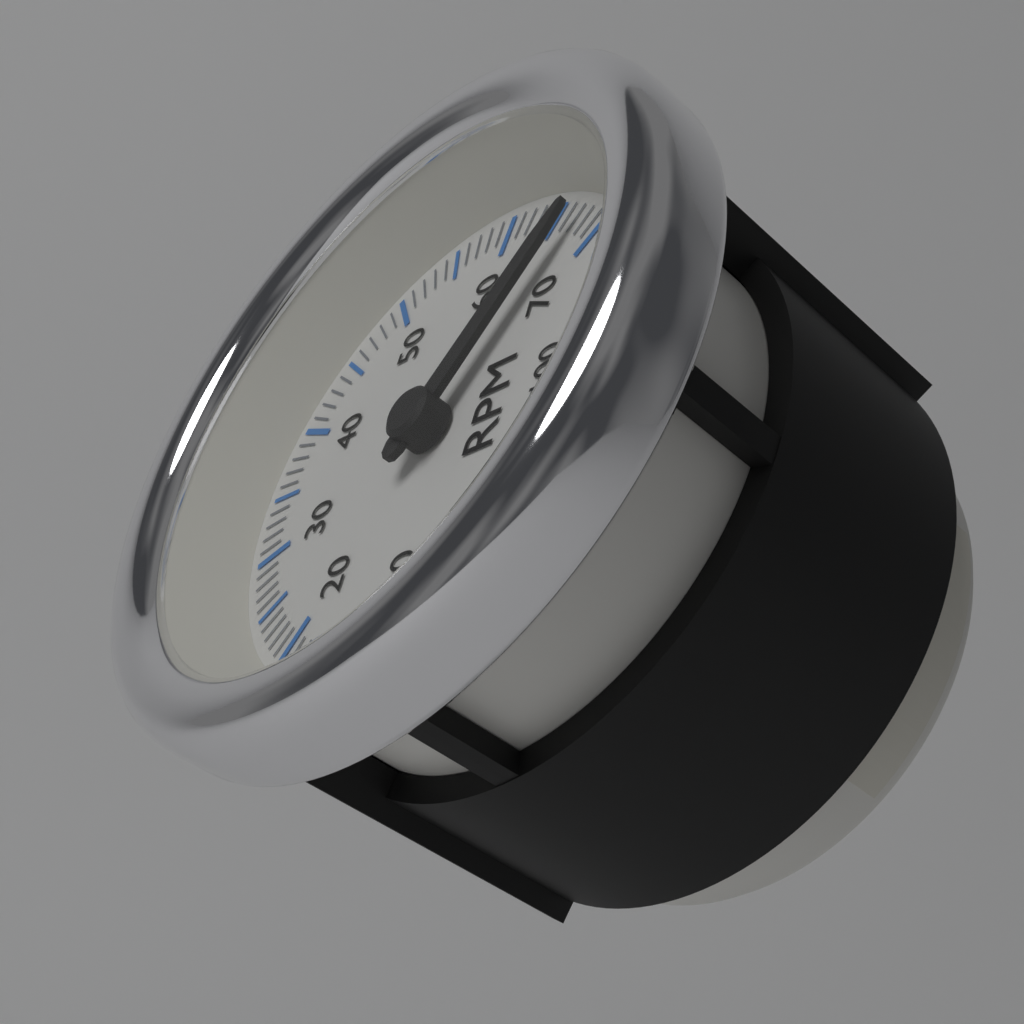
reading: 6700 RPM
